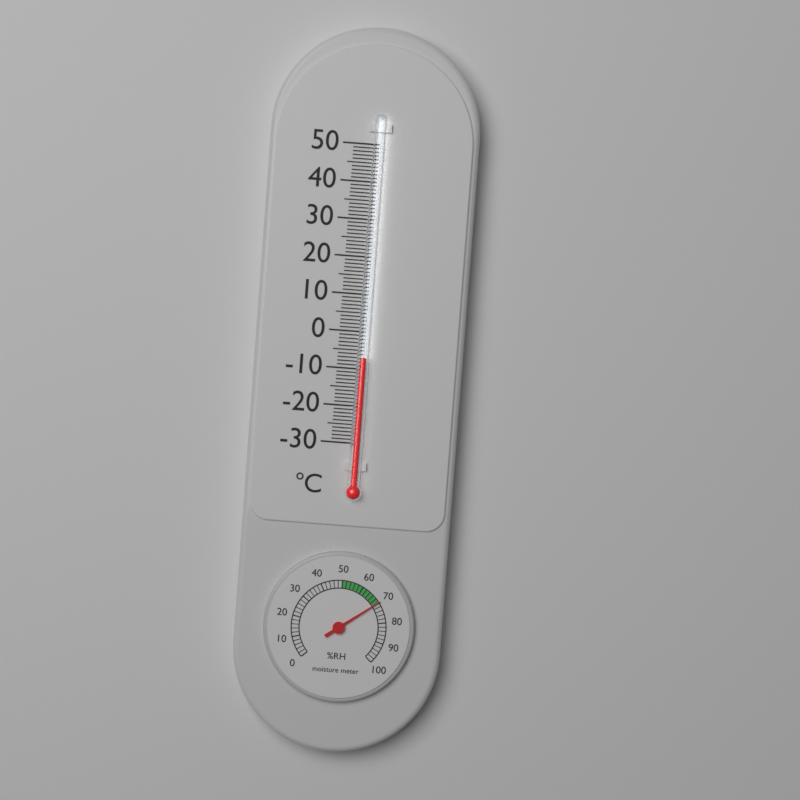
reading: -7 °C
